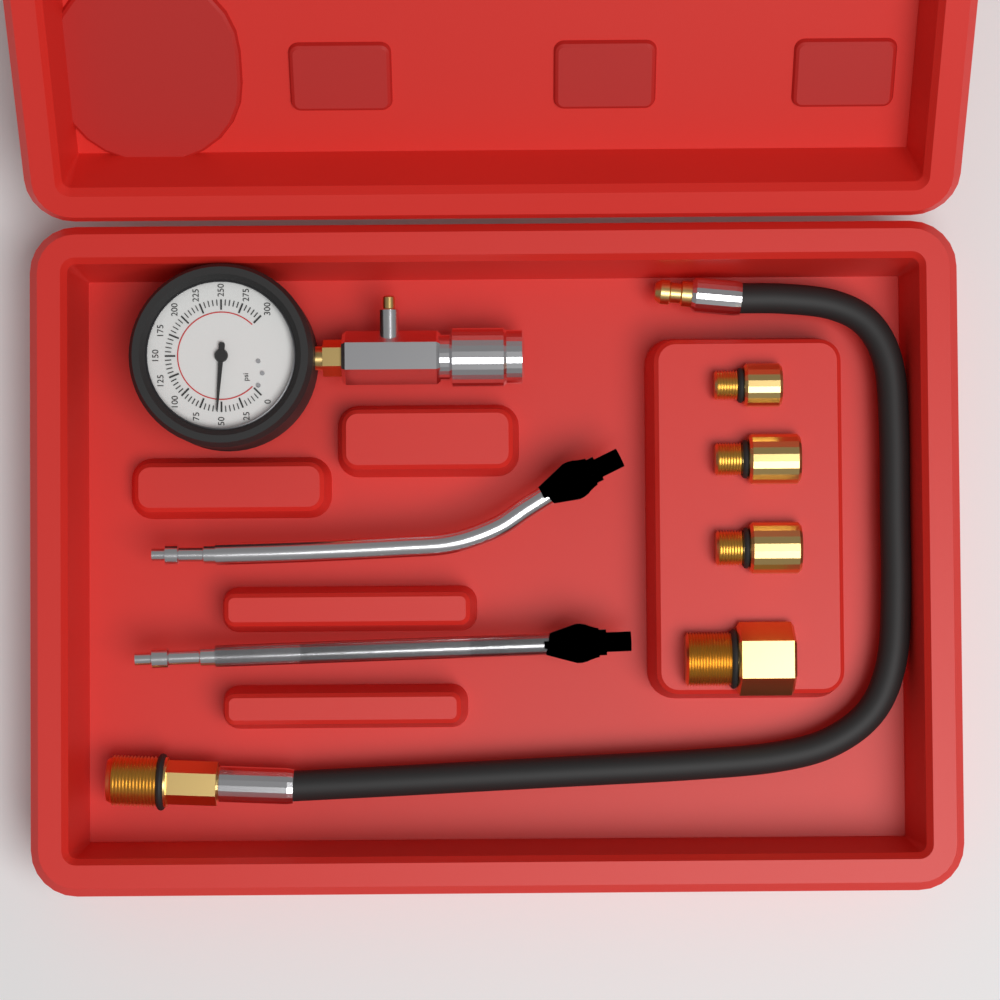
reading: 55 psi
